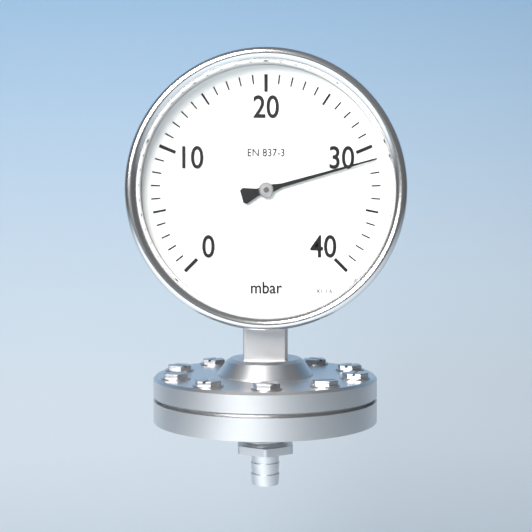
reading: 31 mbar
